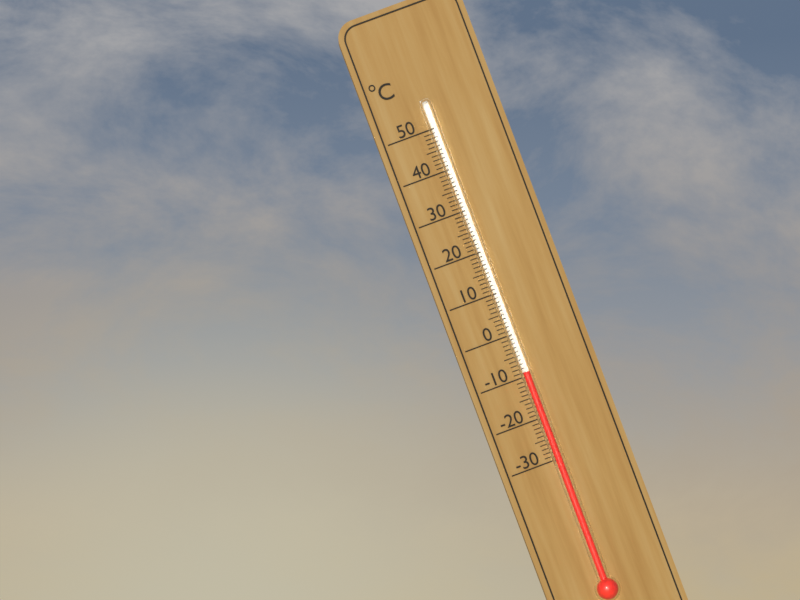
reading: -9 °C
